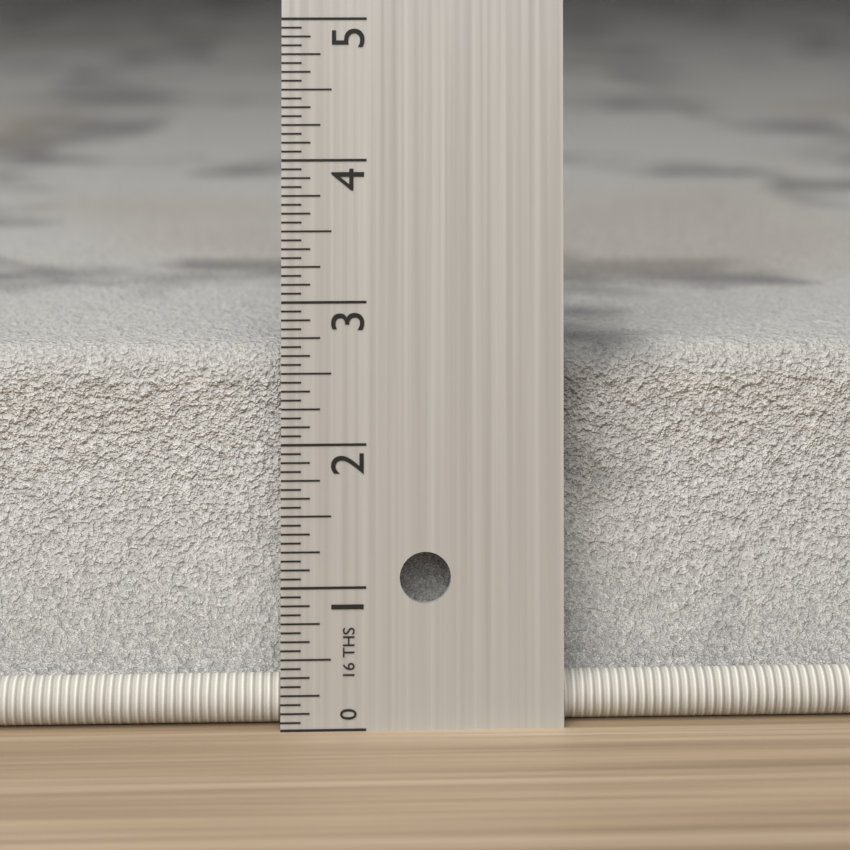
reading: 2.6250 in
